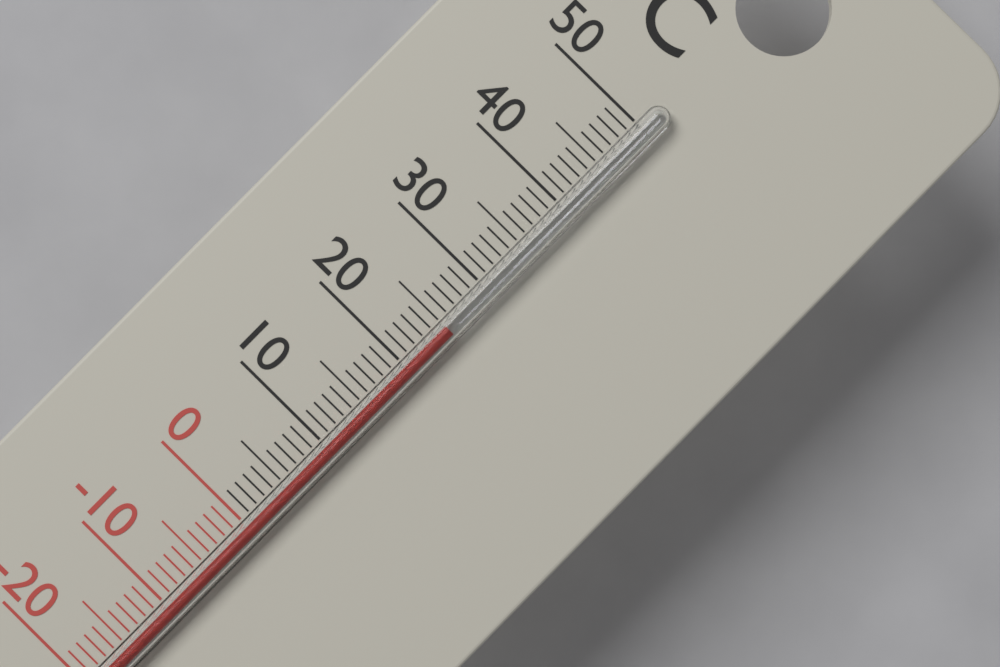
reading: 25 °C
